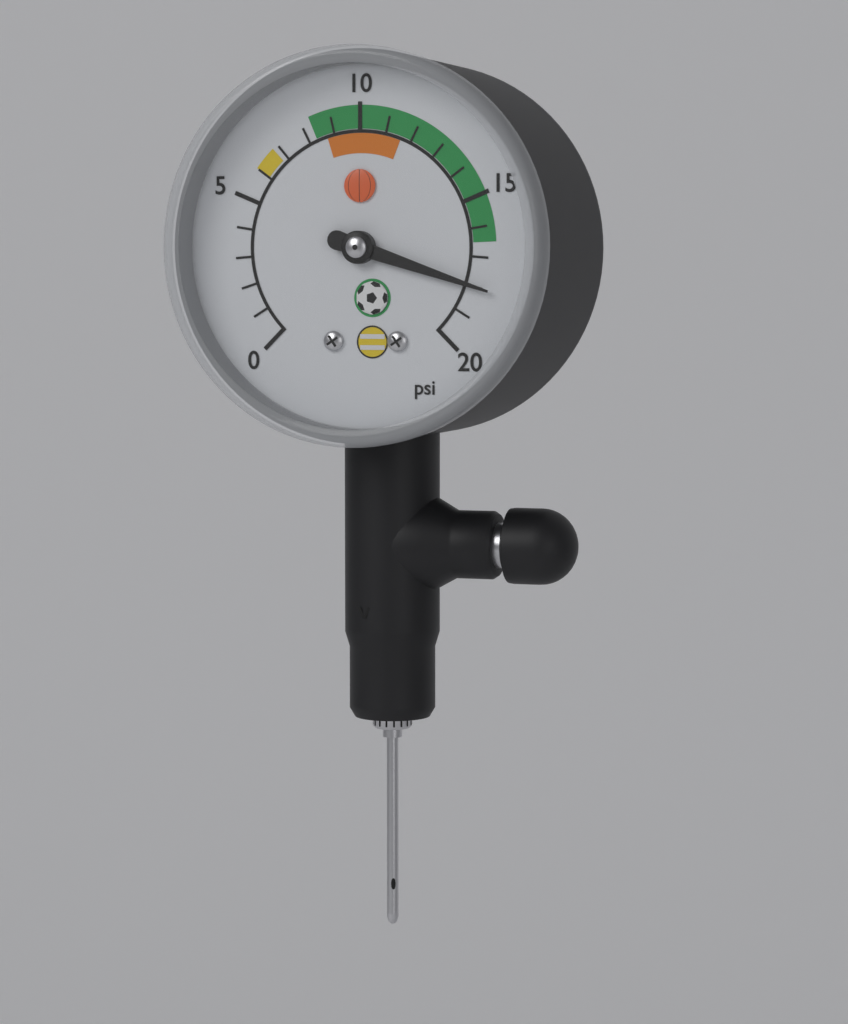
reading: 18 psi
